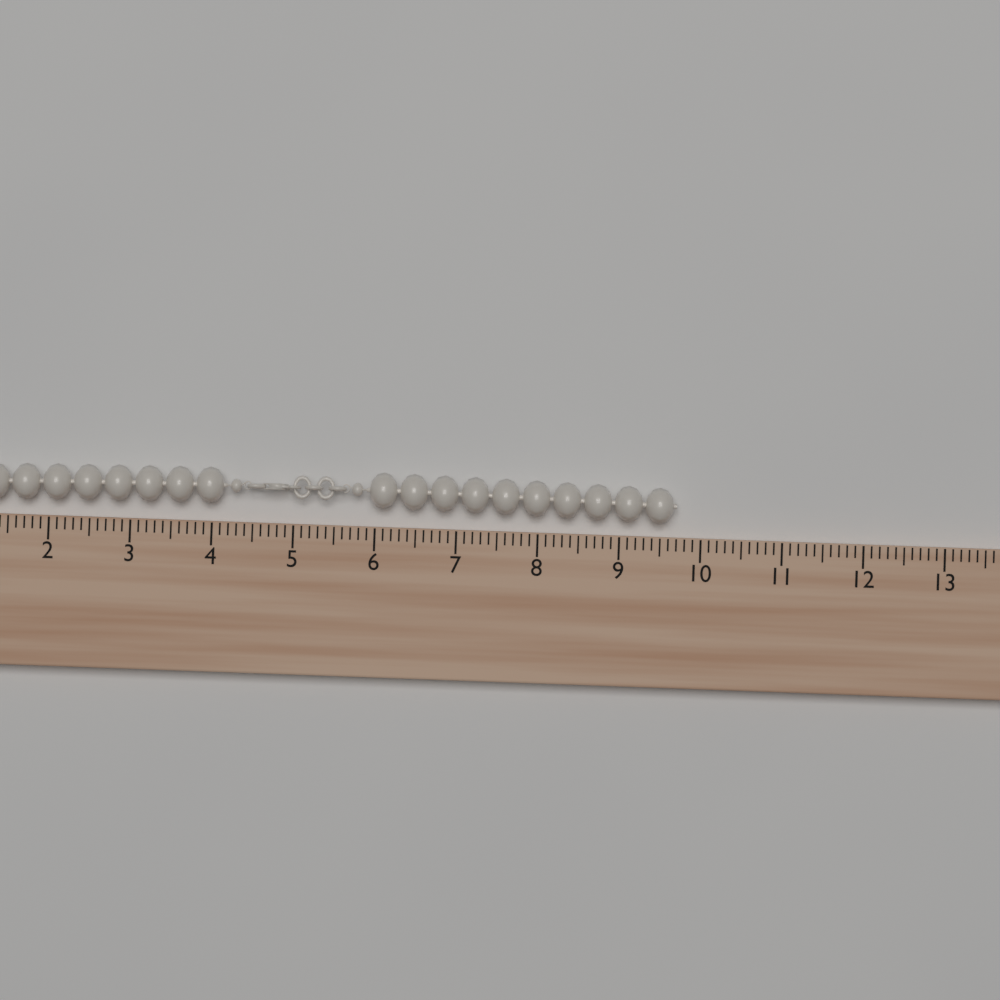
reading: 9.7 (no unit)
